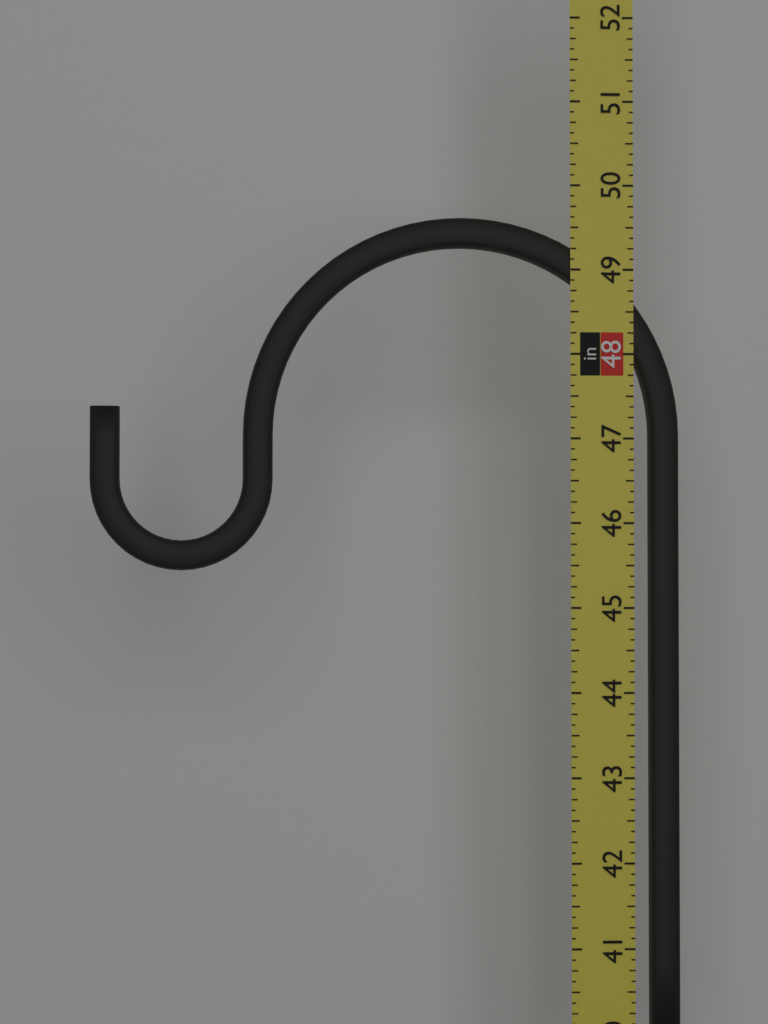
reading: 49.625 in
